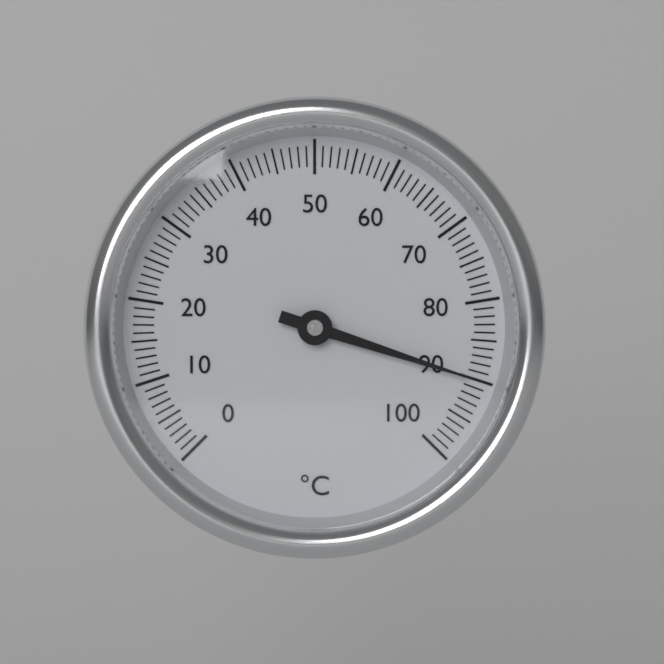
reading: 90 °C
